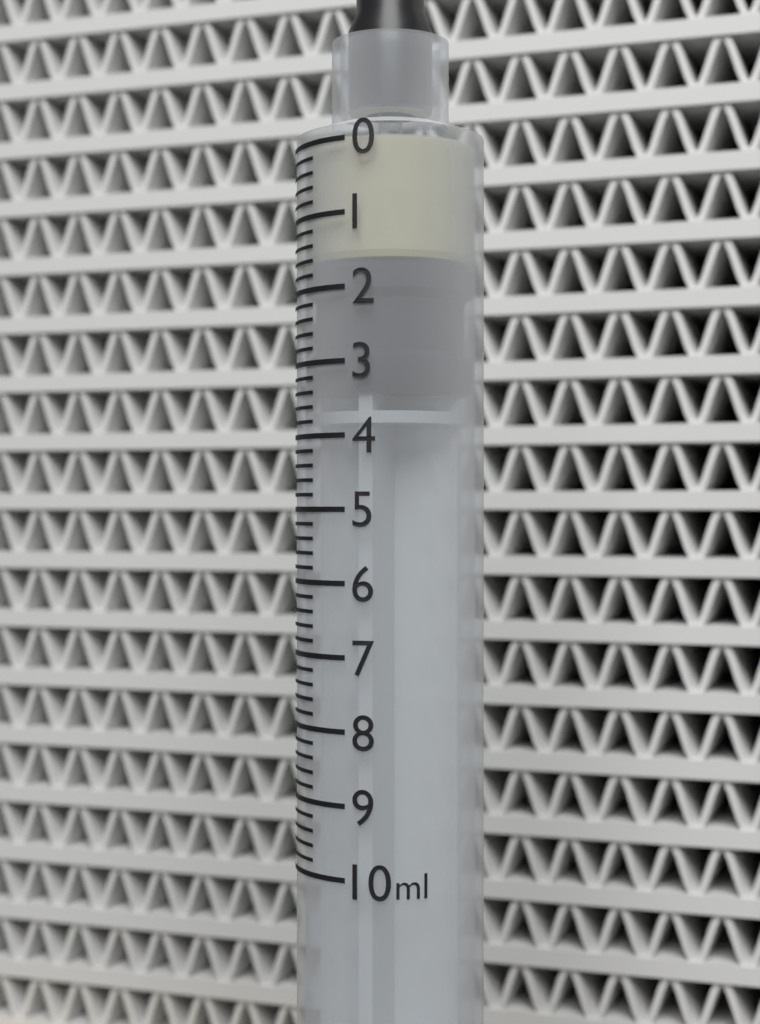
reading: 1.6 ml
